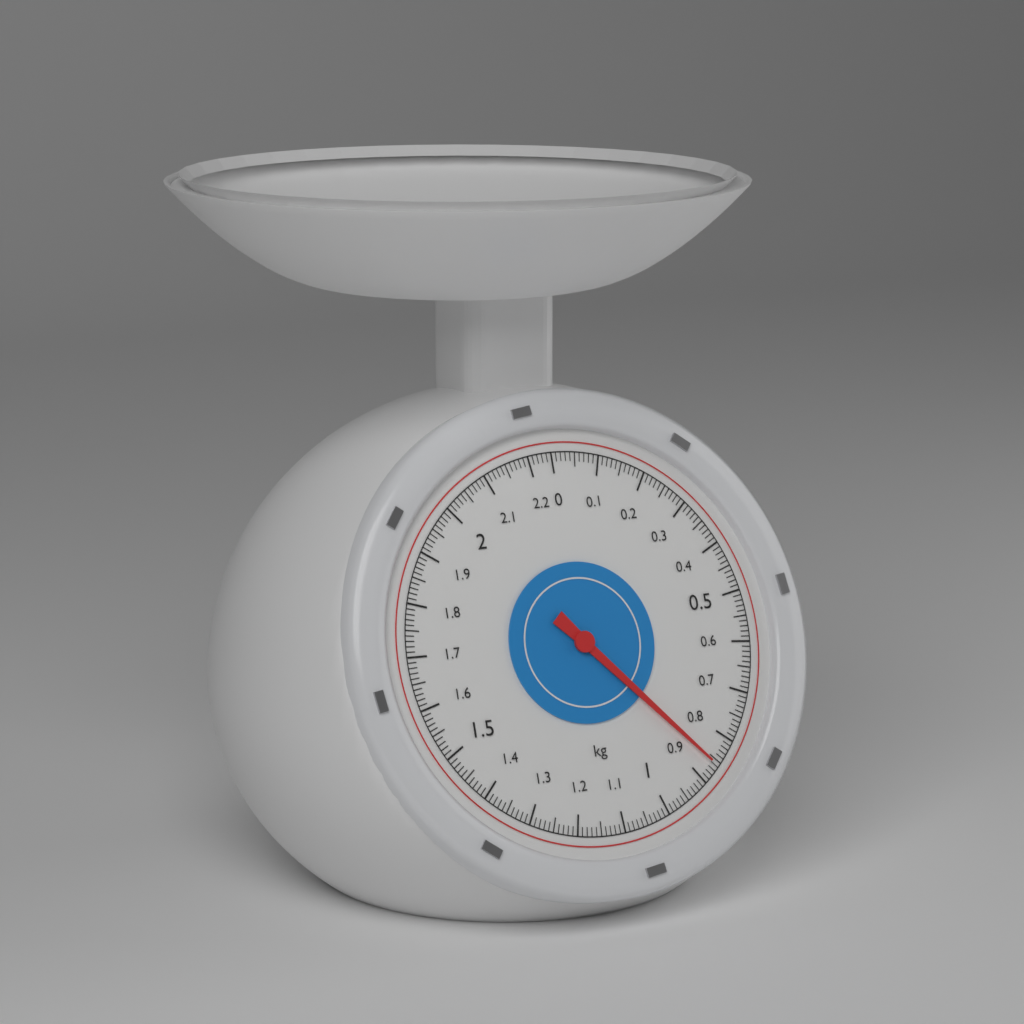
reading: 0.86 kg
